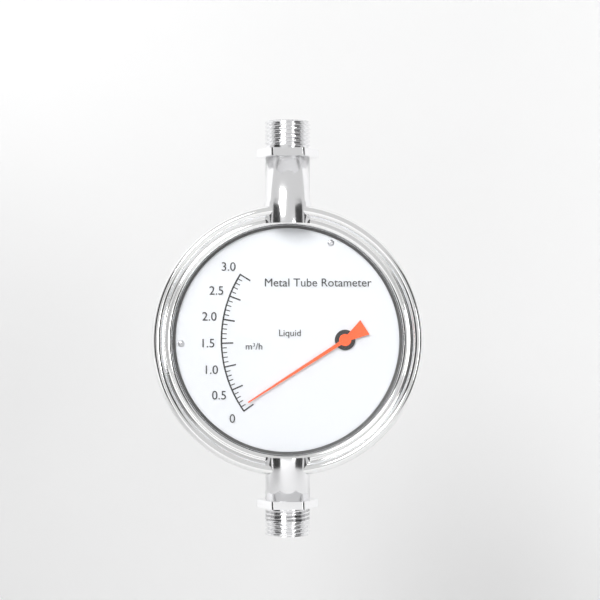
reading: 0.1 m³/h
